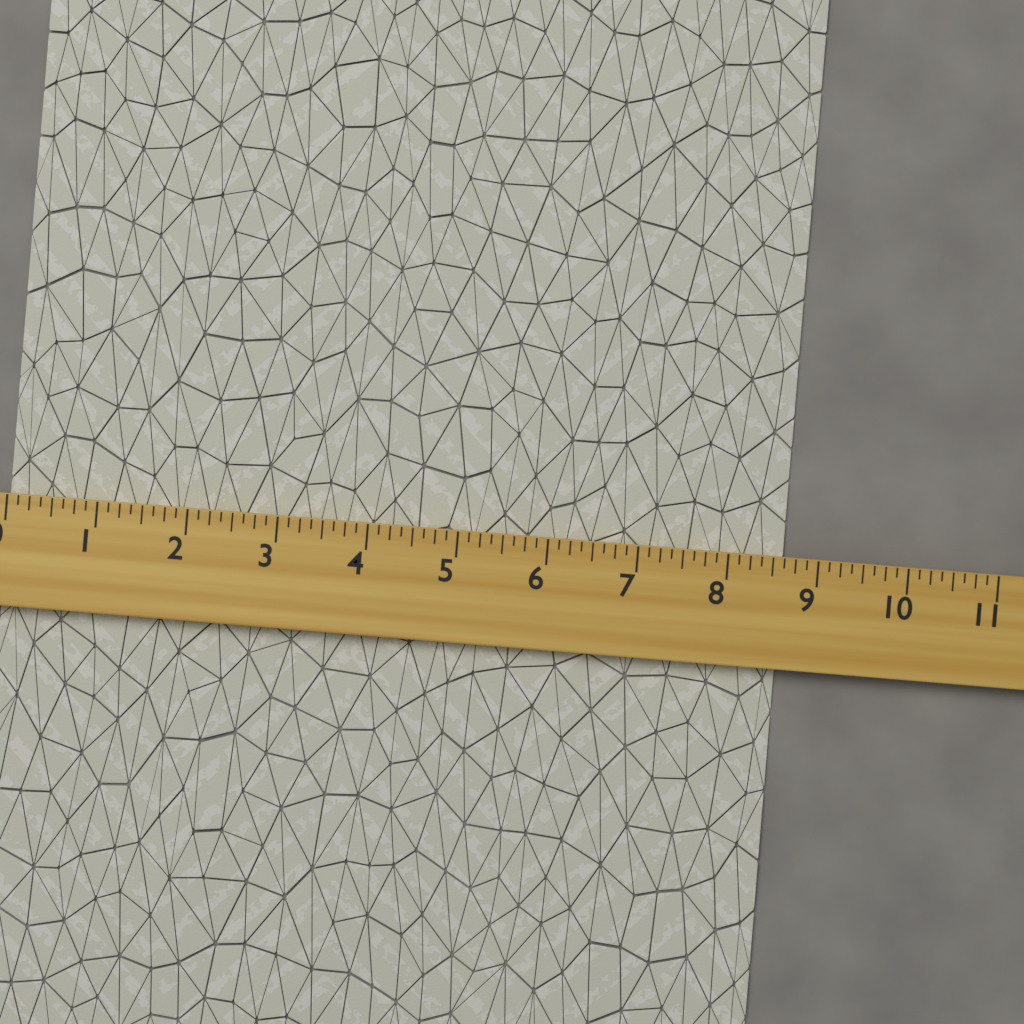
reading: 8.625 (no unit)
